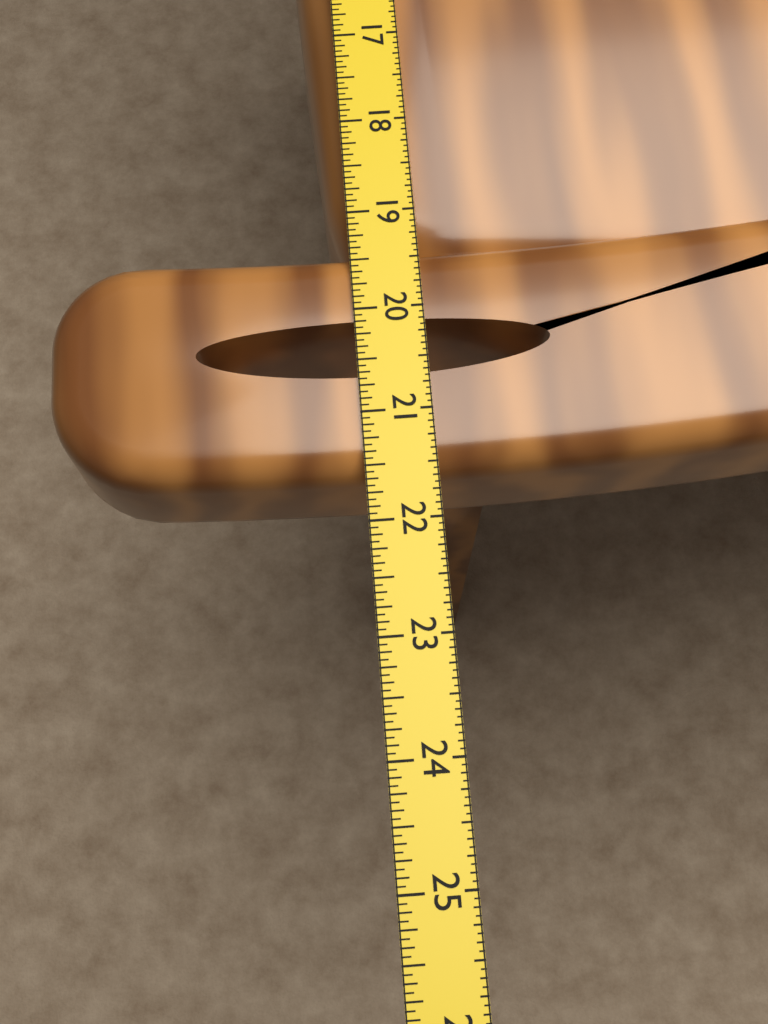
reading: 21.5625 in
